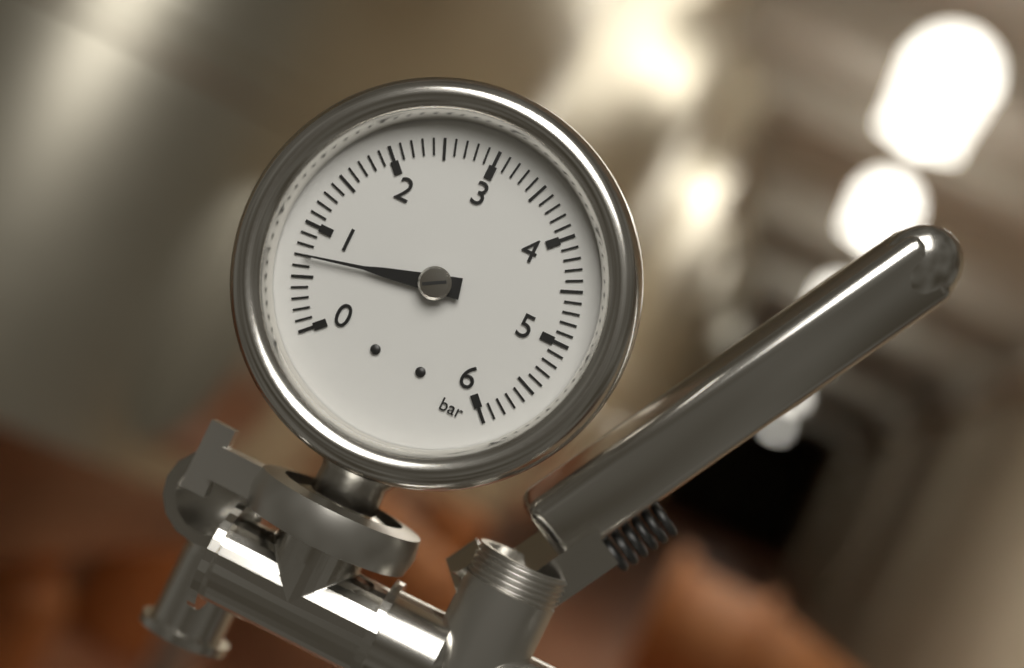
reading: 0.7 bar
